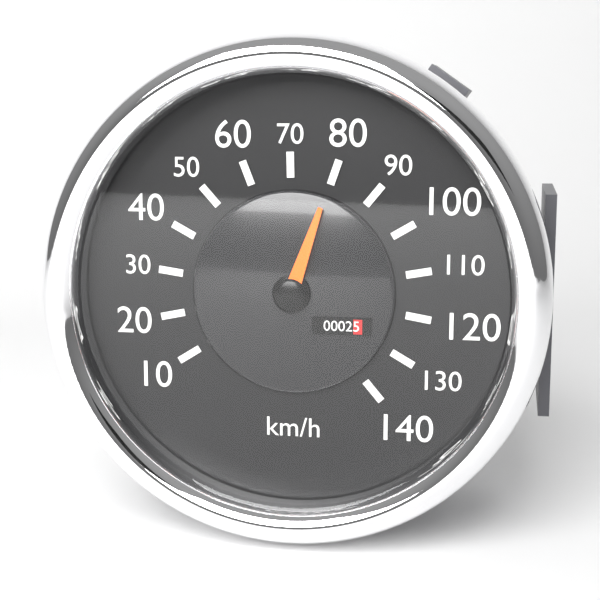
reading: 80 km/h
